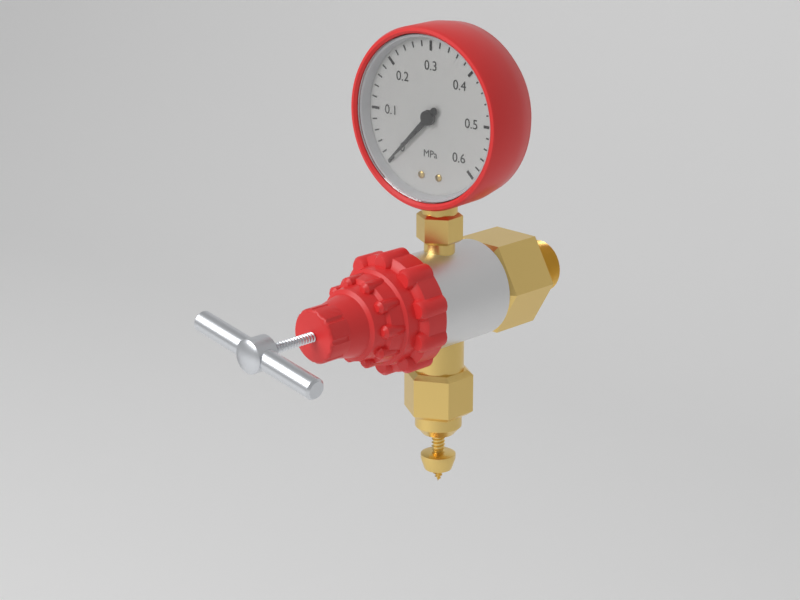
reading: 0.00 MPa
